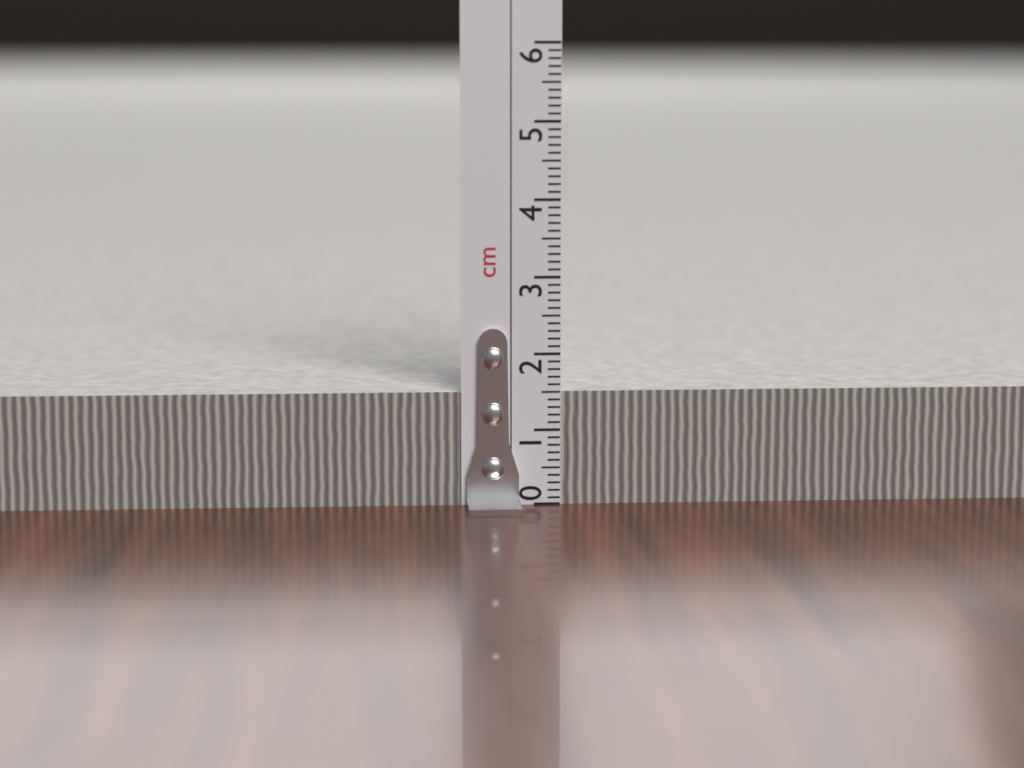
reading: 1.5 cm
